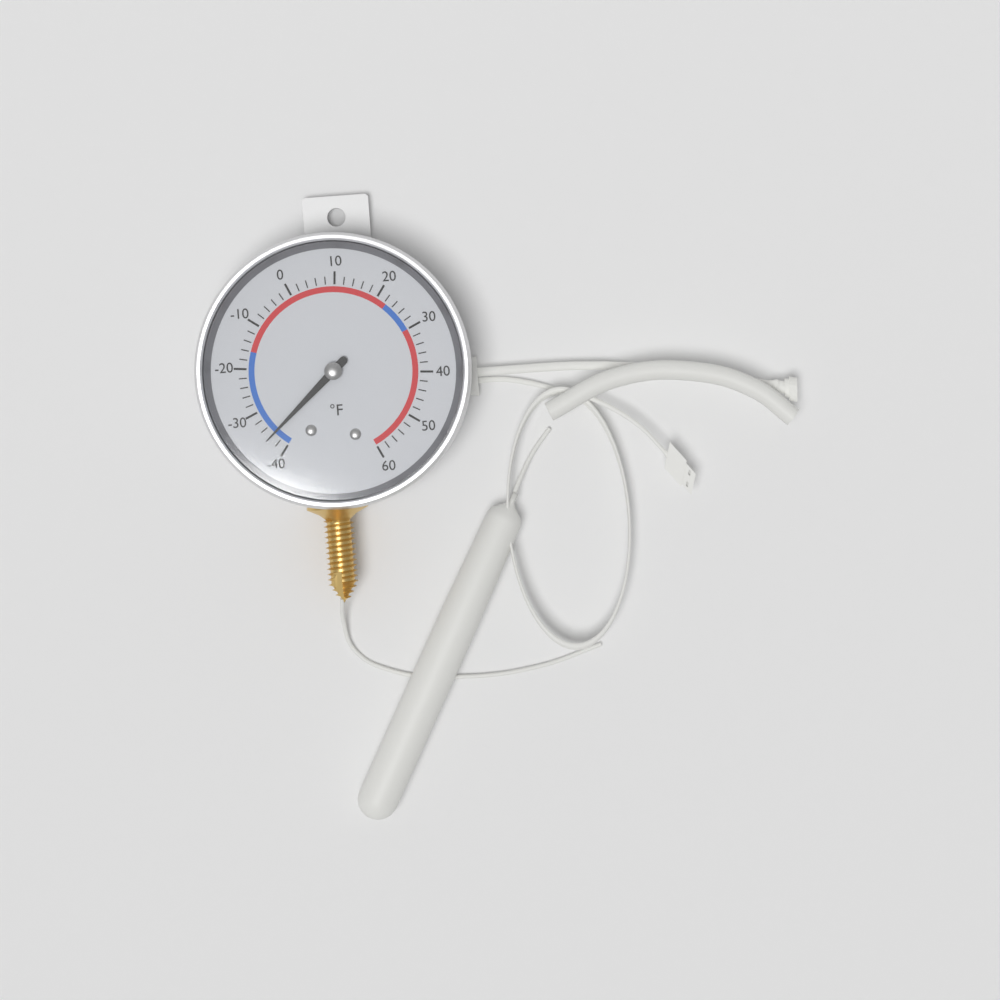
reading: -36 °F
